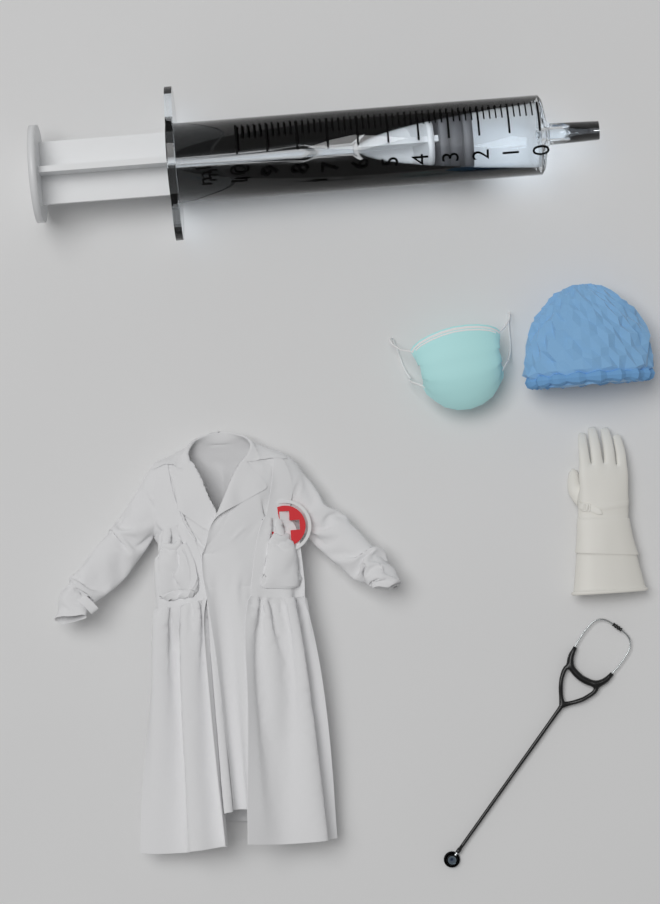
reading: 2.2 ml
